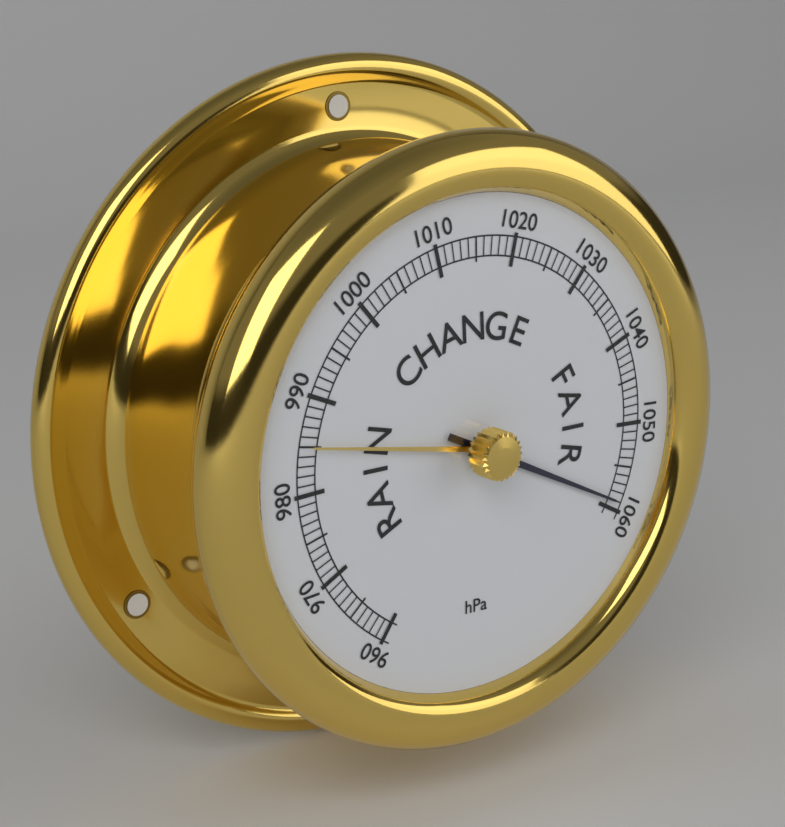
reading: 1059 hPa
